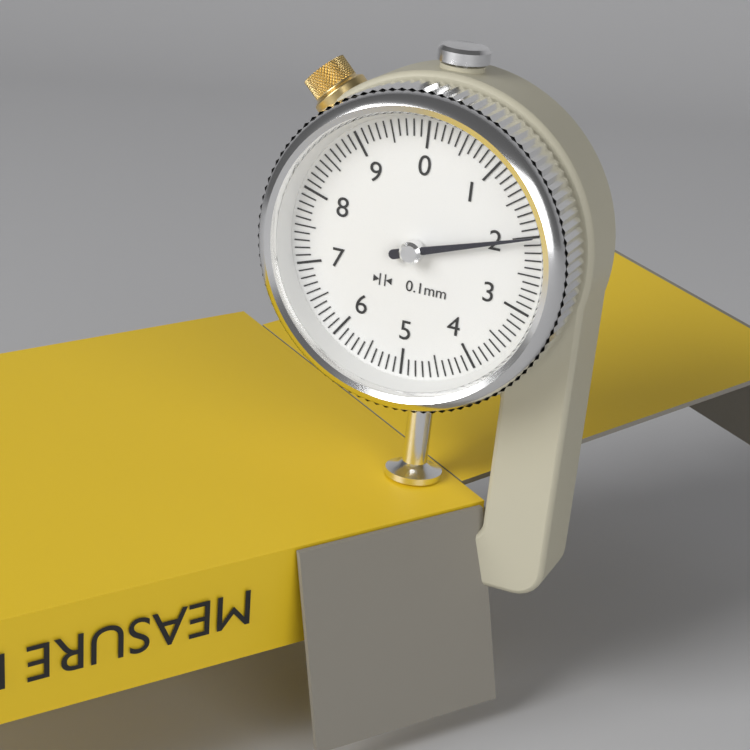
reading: 2.0 mm
